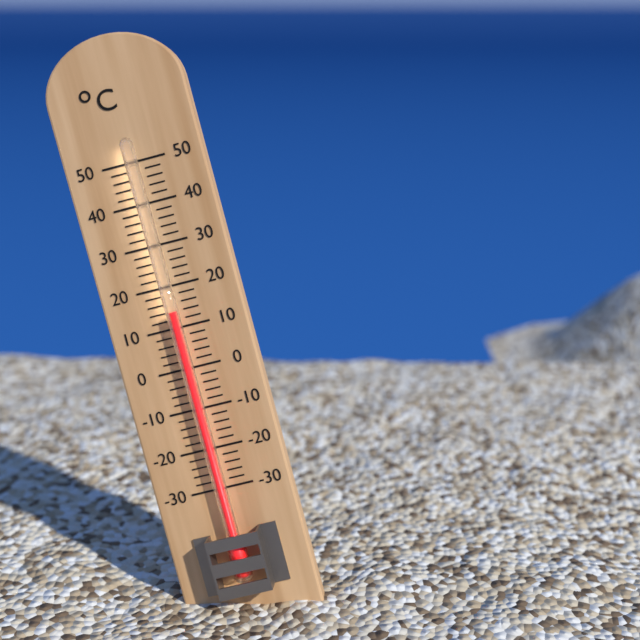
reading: 14 °C
